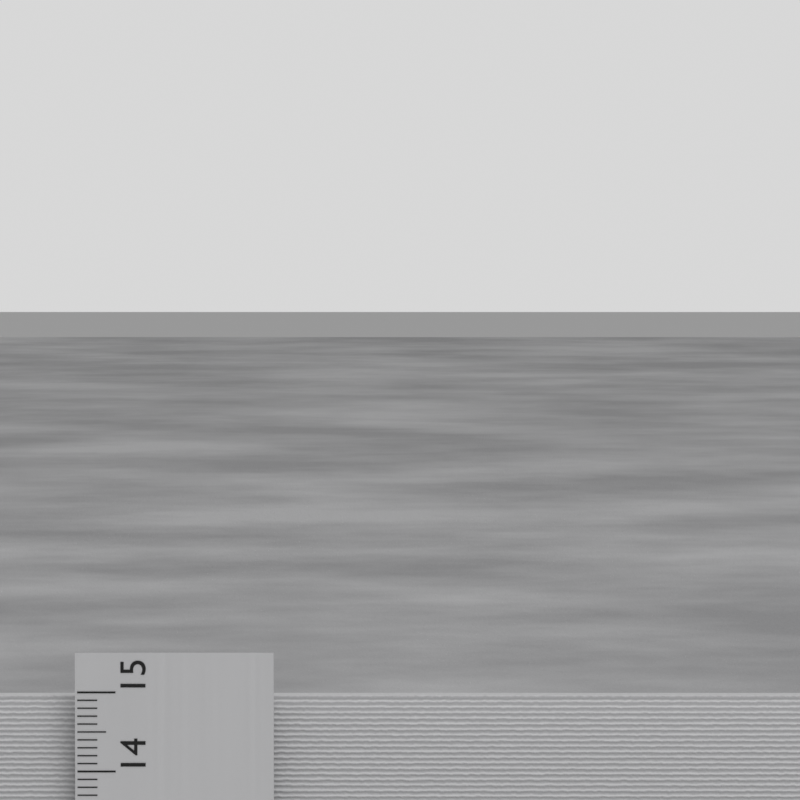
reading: 14.9 cm
